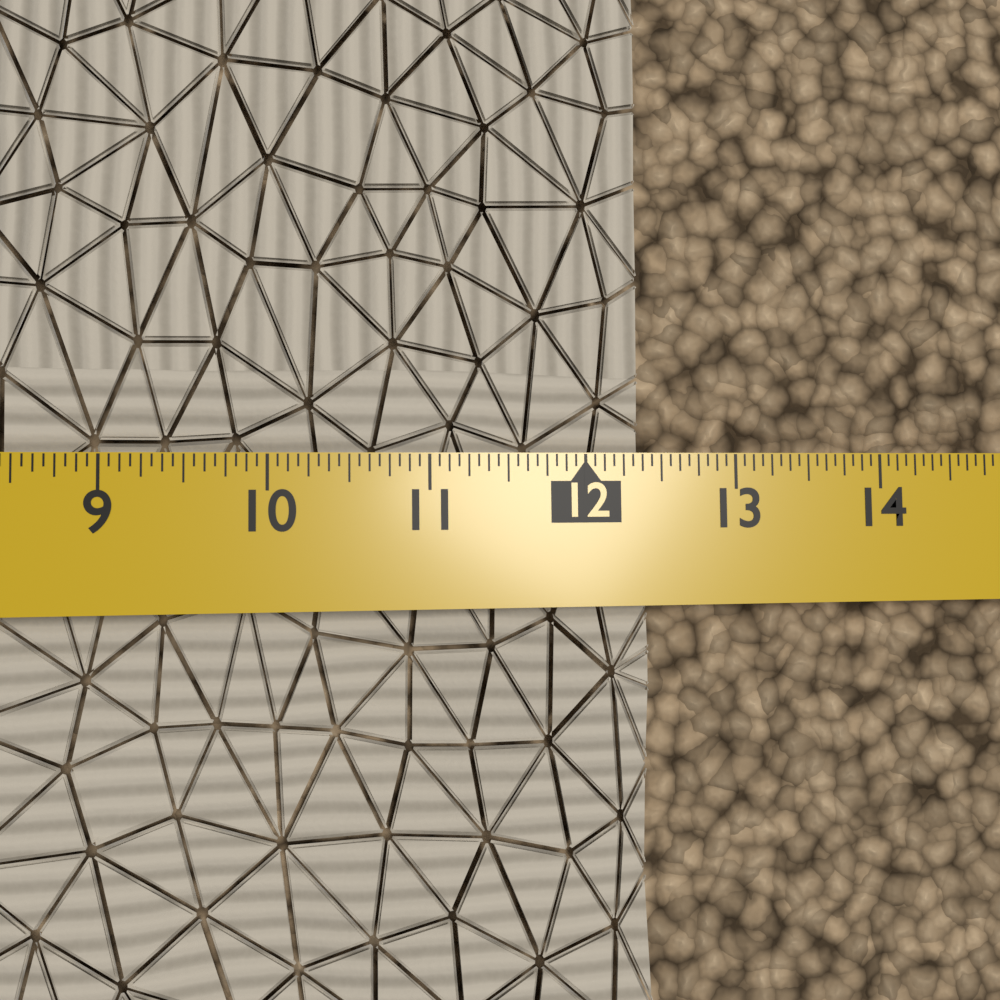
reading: 12.4375 in
